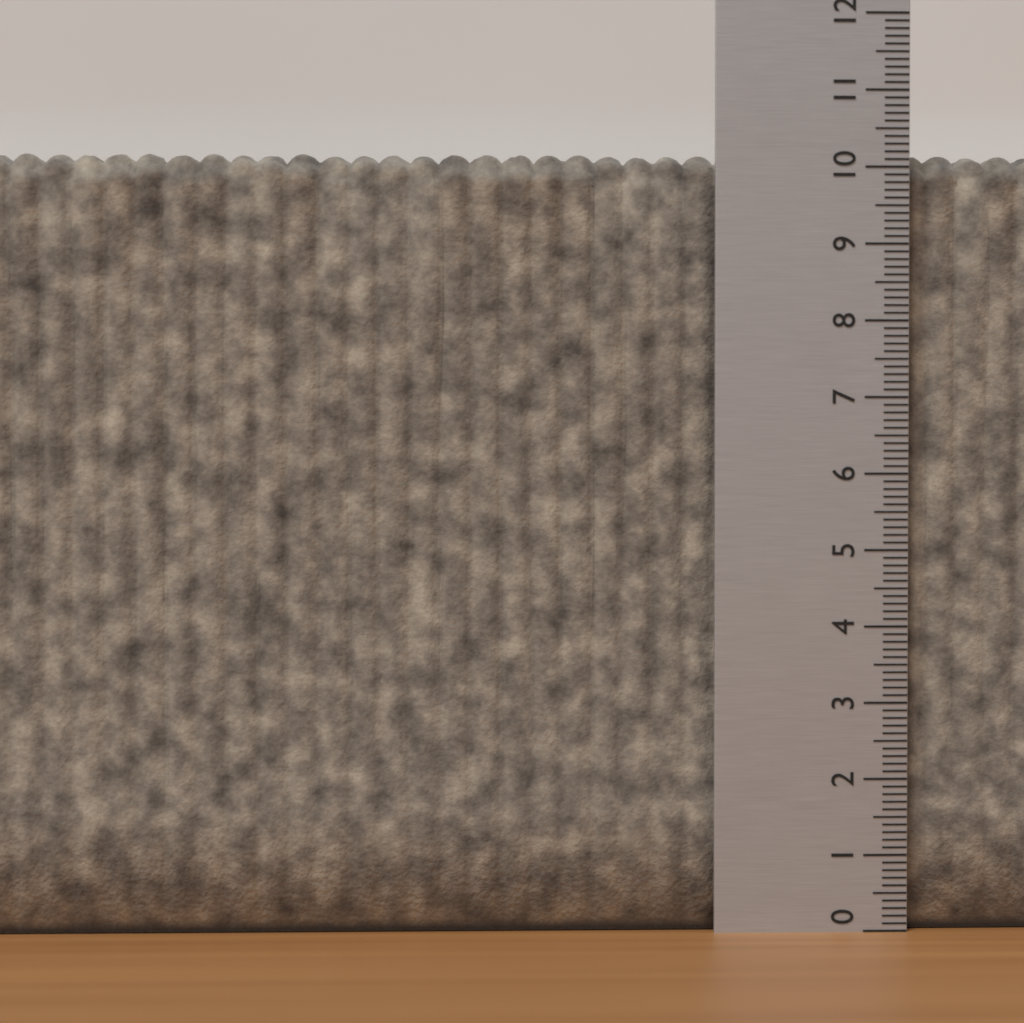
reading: 10.2 (no unit)
